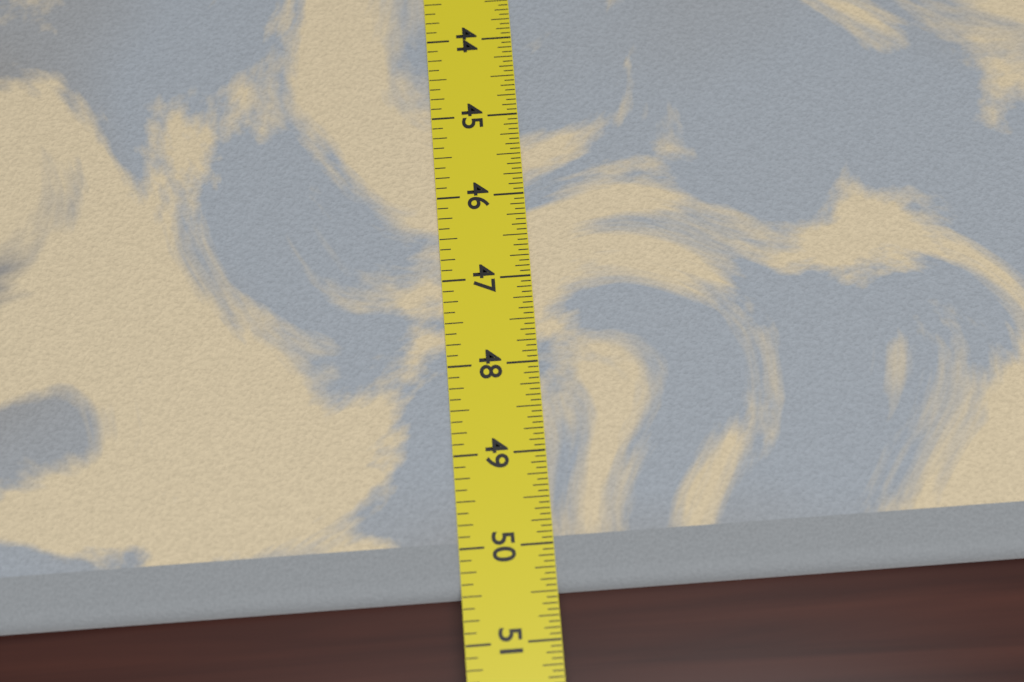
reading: 50.5000 in
